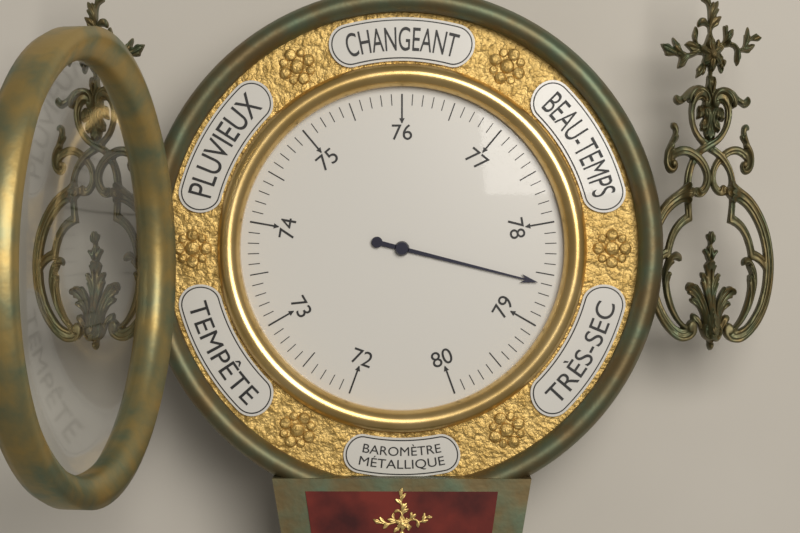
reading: 78.6 (no unit)
